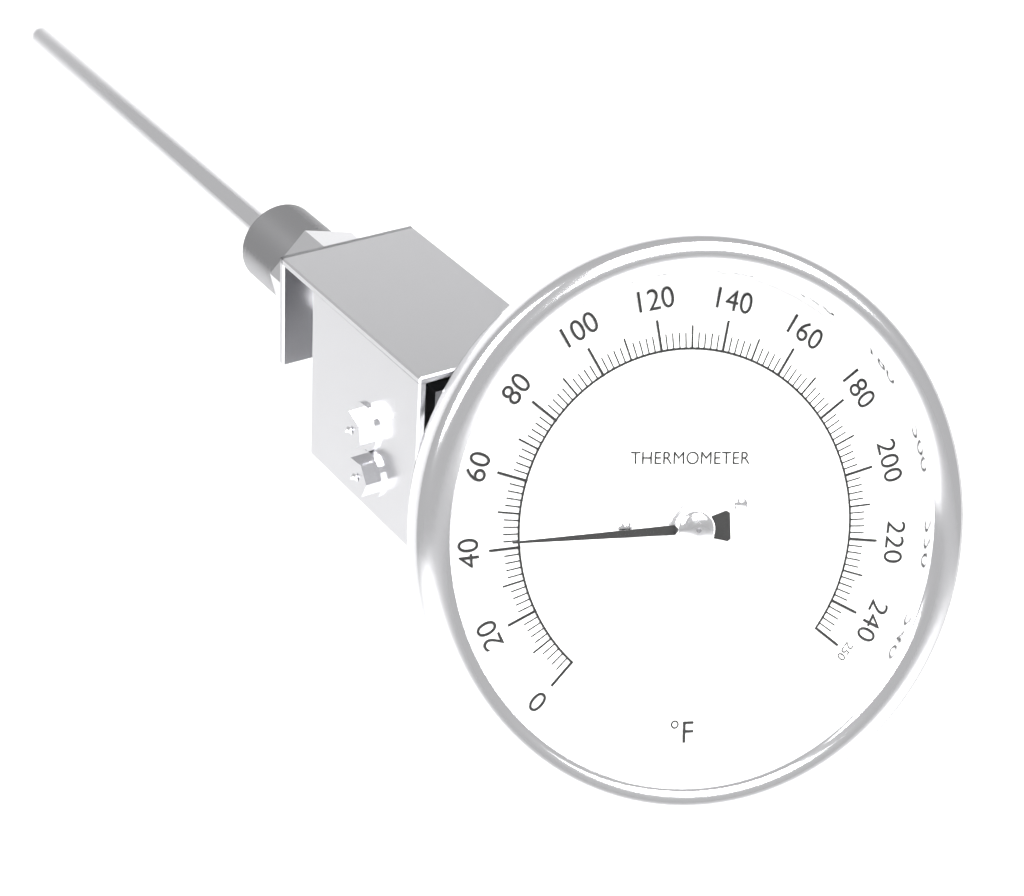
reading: 42 °F
